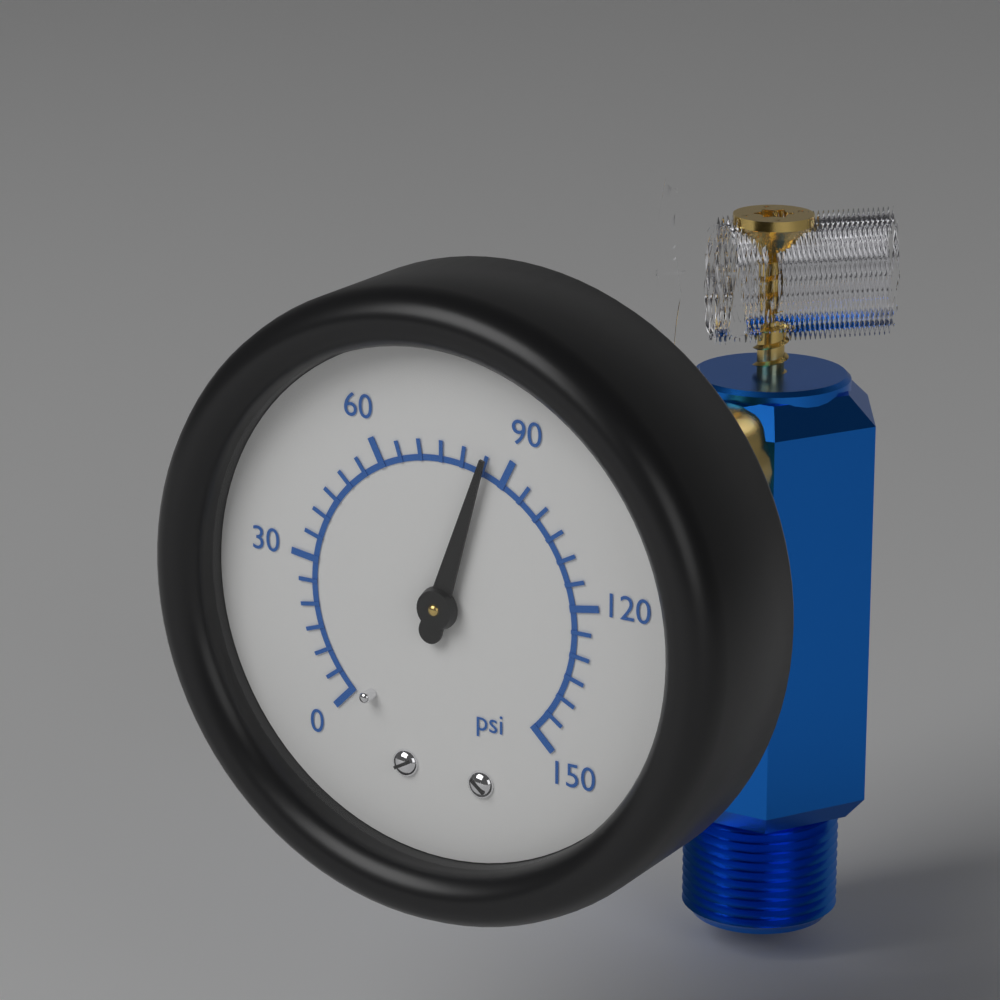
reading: 85 psi
